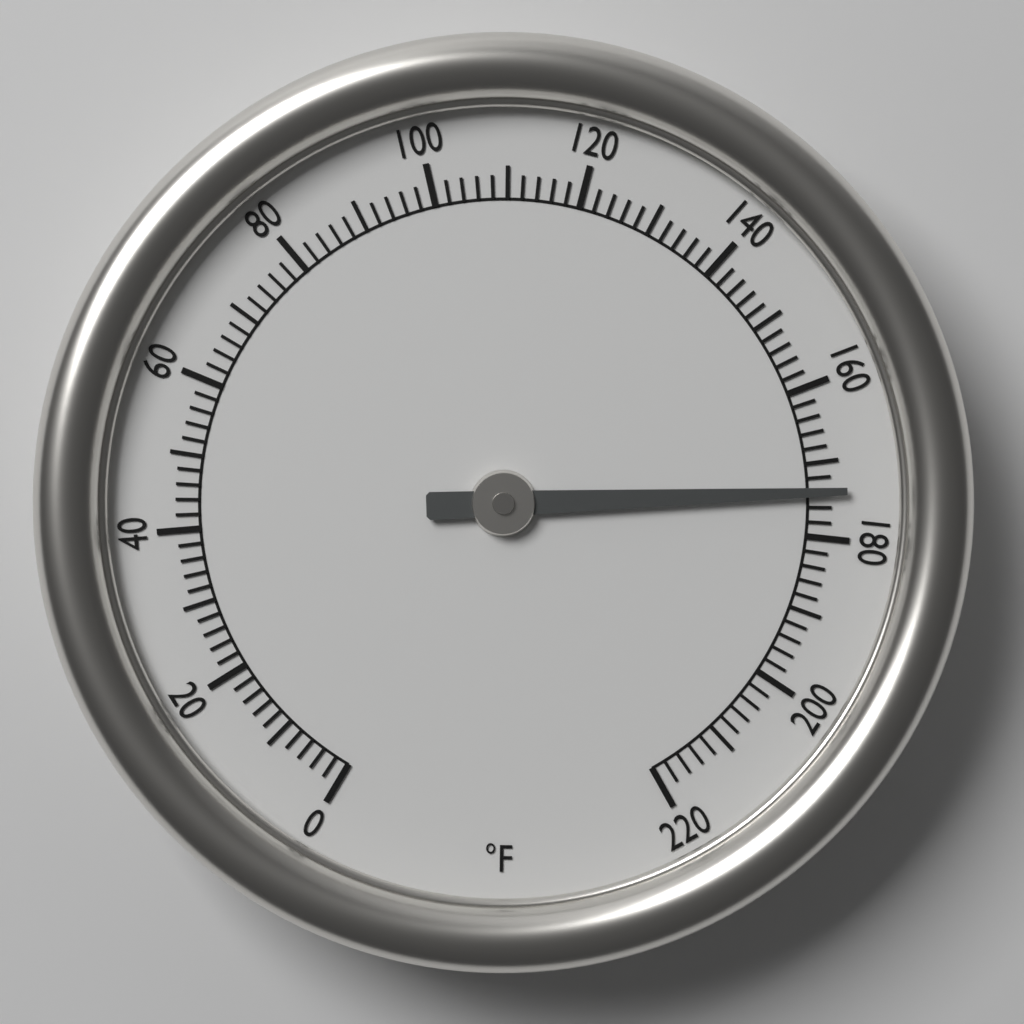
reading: 174 °F
